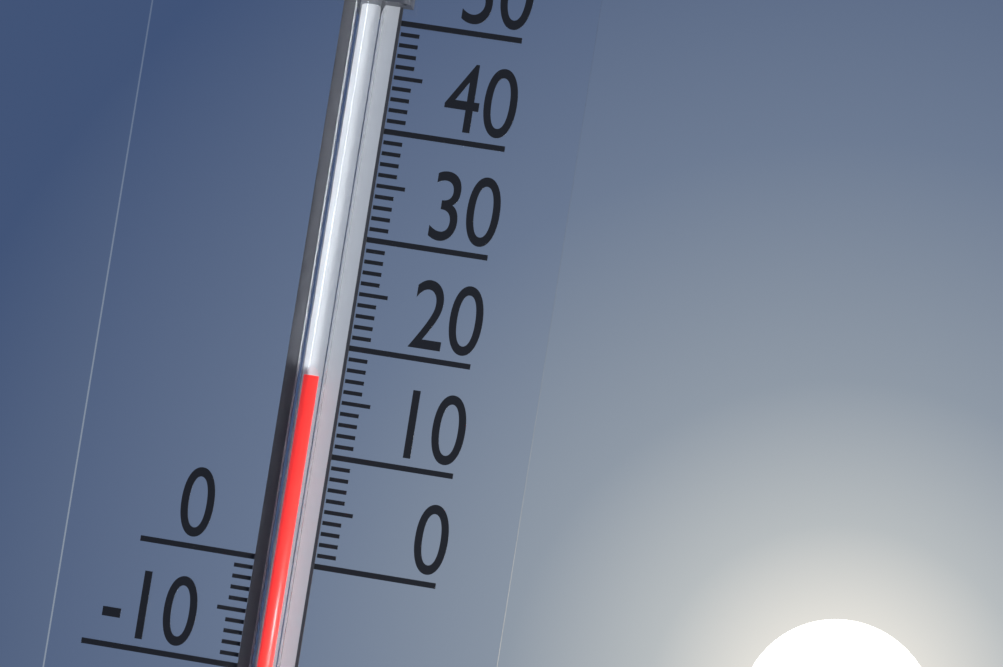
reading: 17 (no unit)
